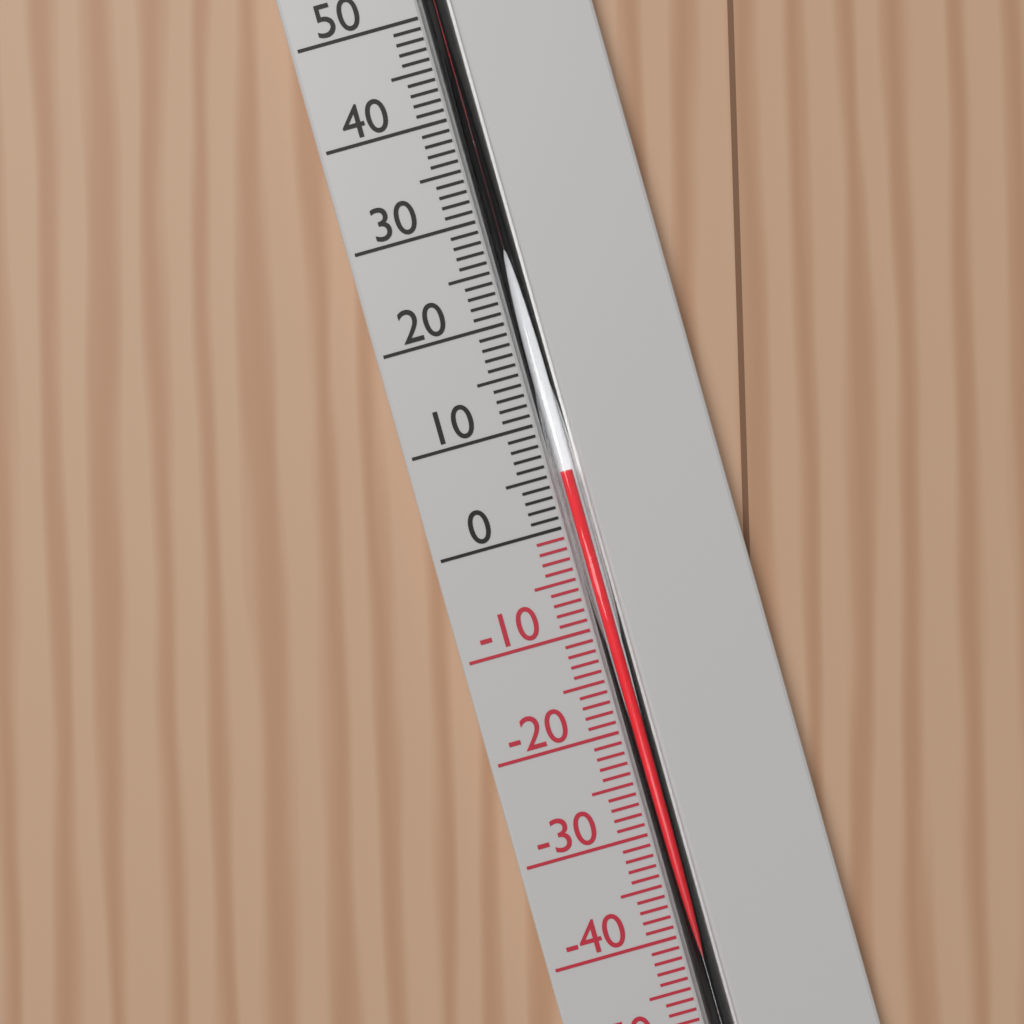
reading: 5 °C
